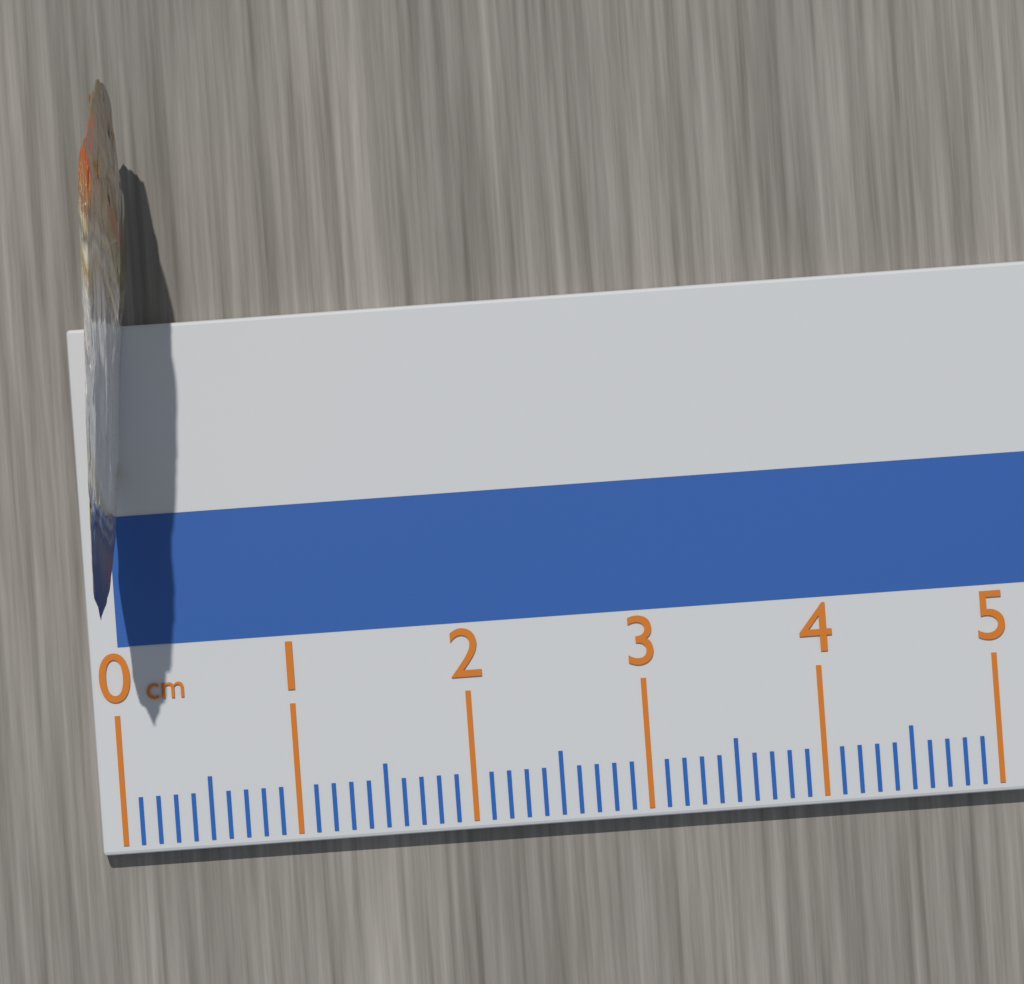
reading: 0.3 cm
